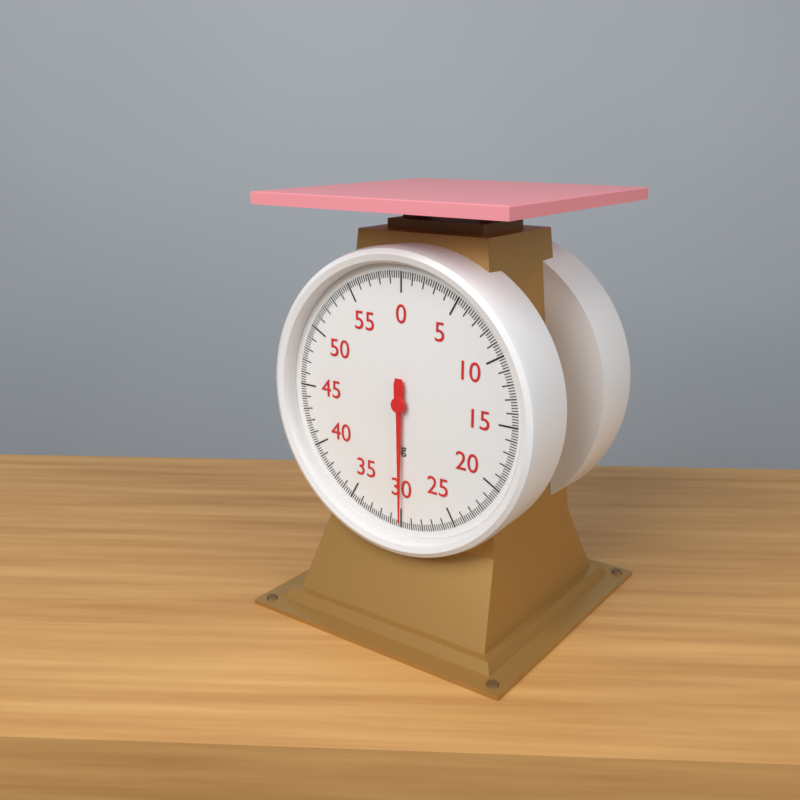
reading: 30.0 kg
